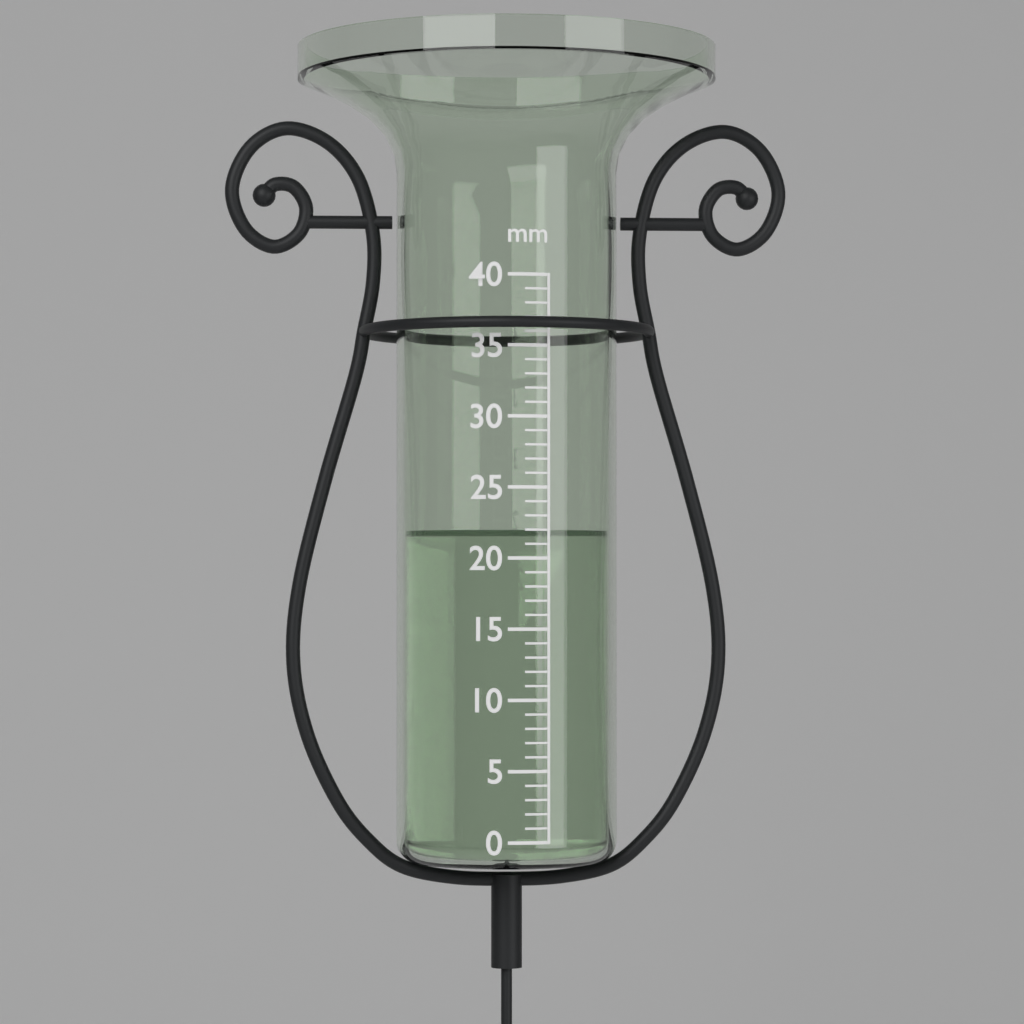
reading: 22 mm
